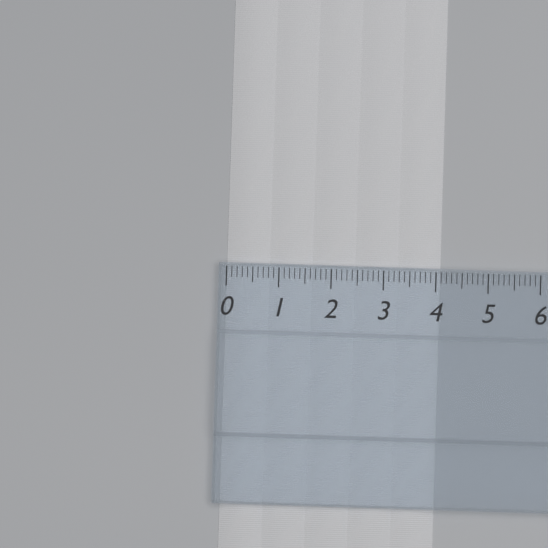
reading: 4.1 (no unit)
